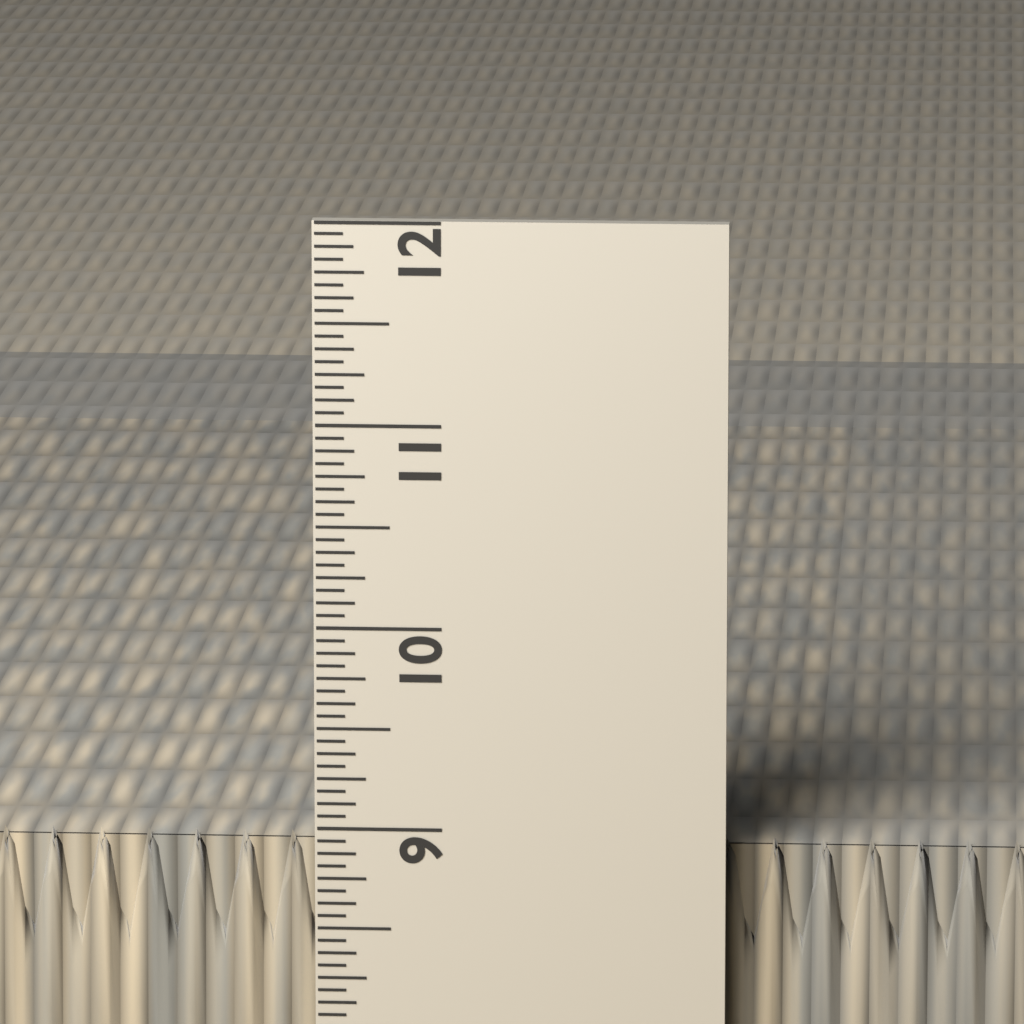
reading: 8.9375 in
